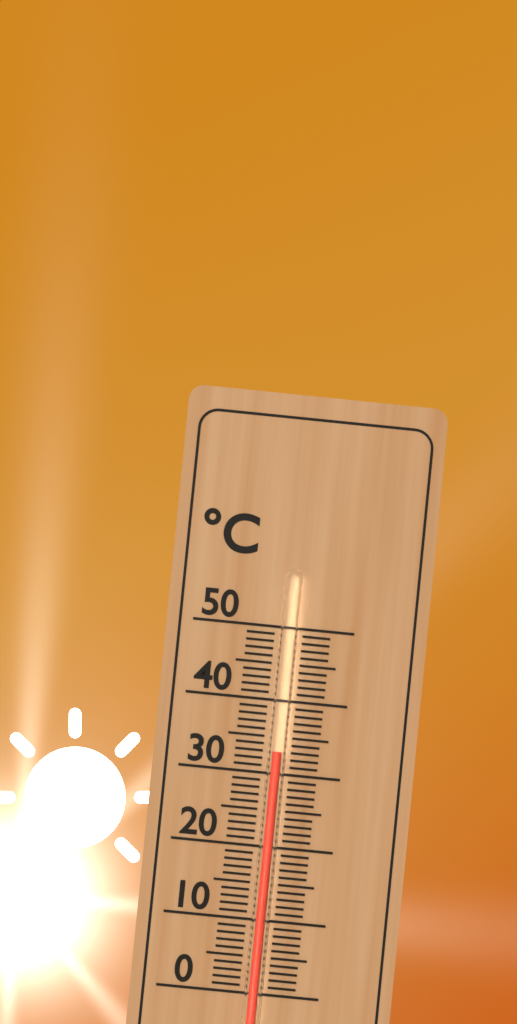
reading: 33 °C
